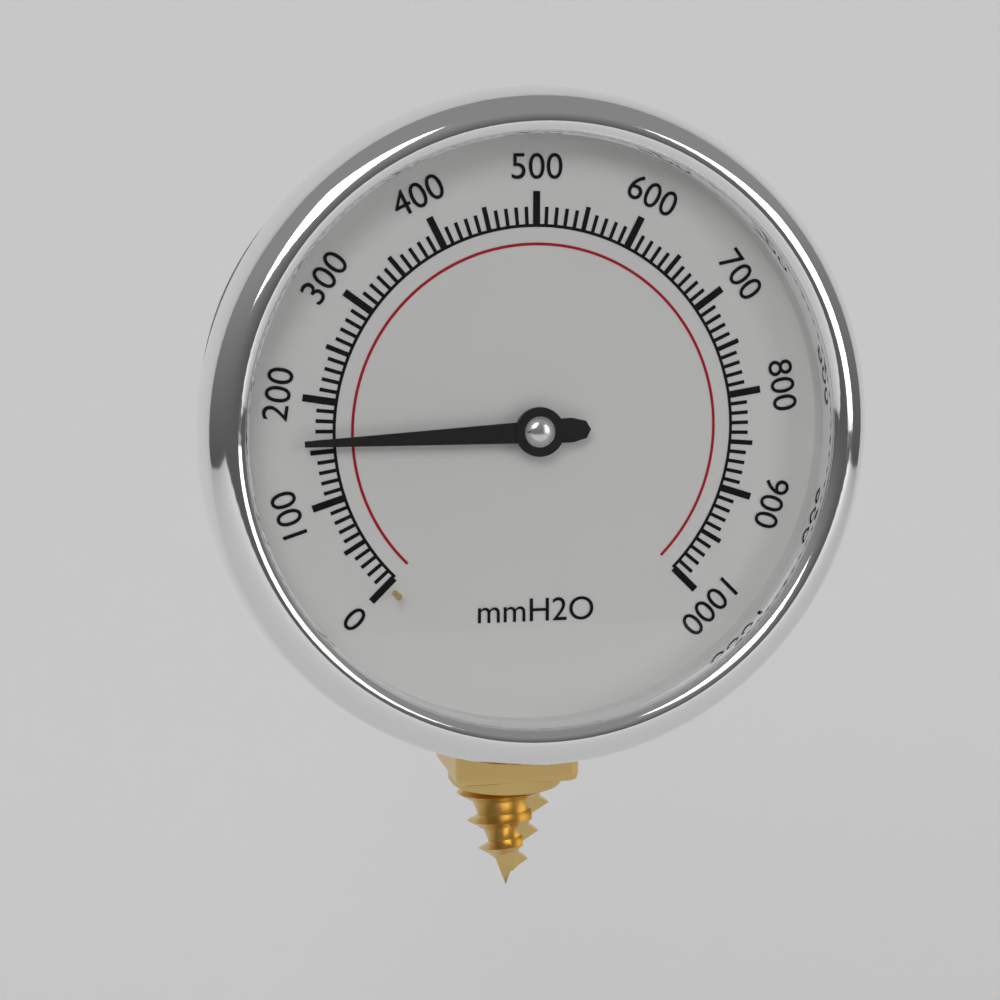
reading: 160 mmH2O
